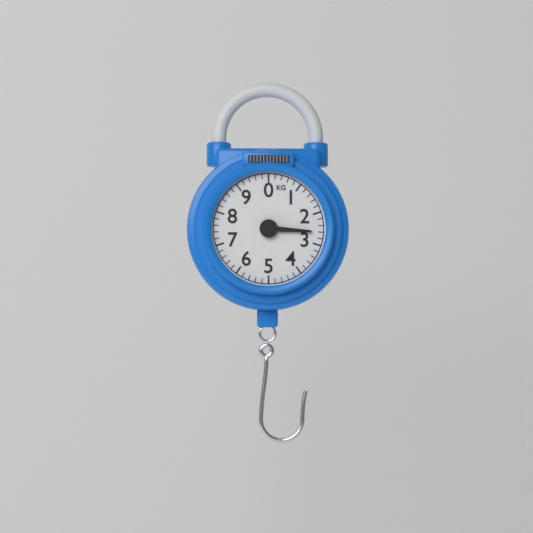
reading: 2.6 kg
